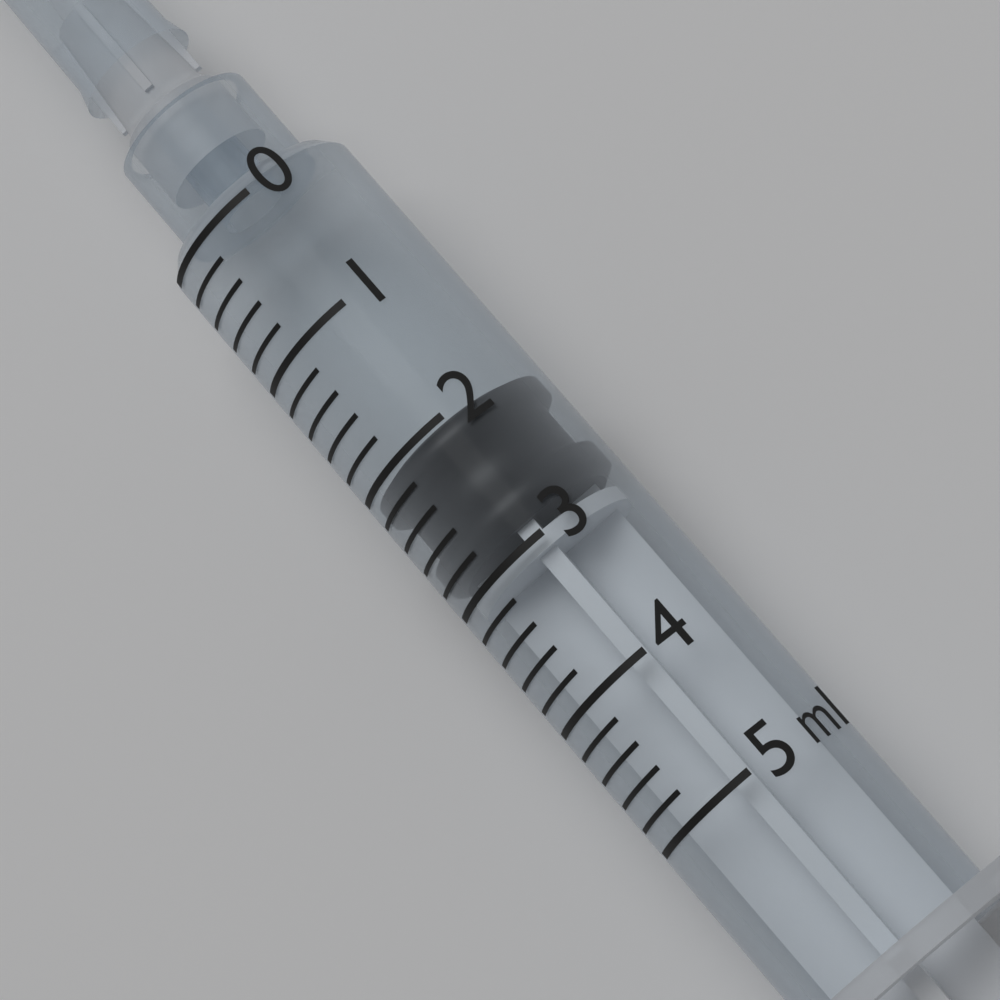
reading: 2.0 ml
